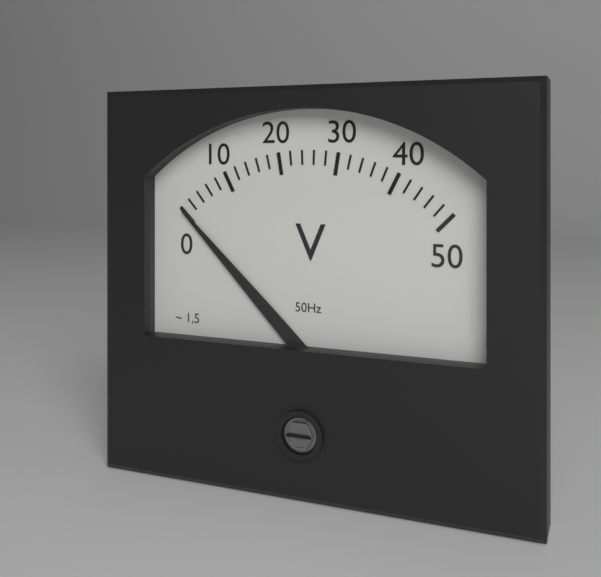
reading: 0 V
